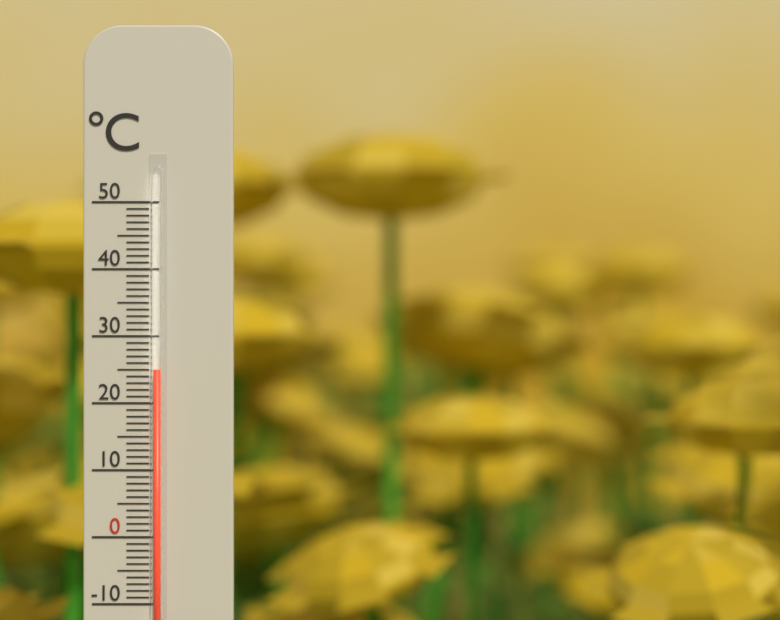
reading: 25 °C
